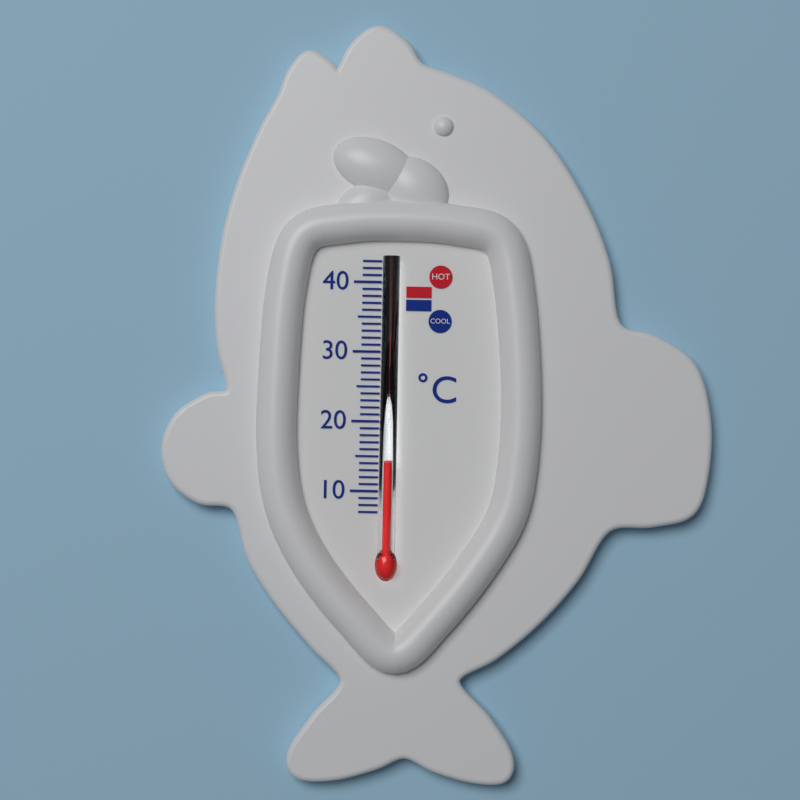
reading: 14 °C
